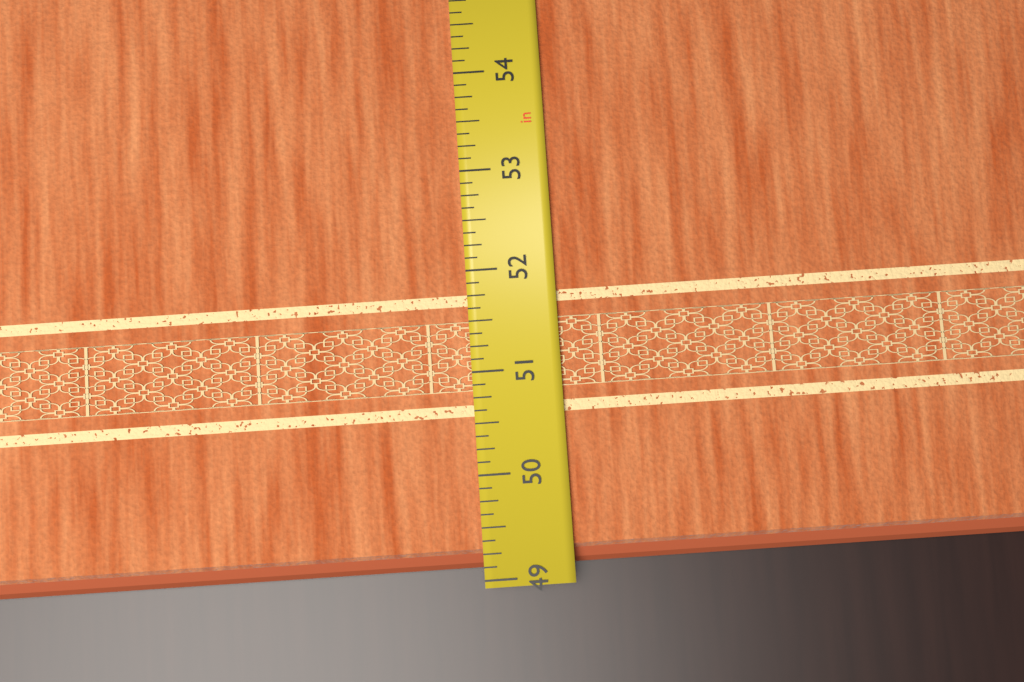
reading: 49.125 in
